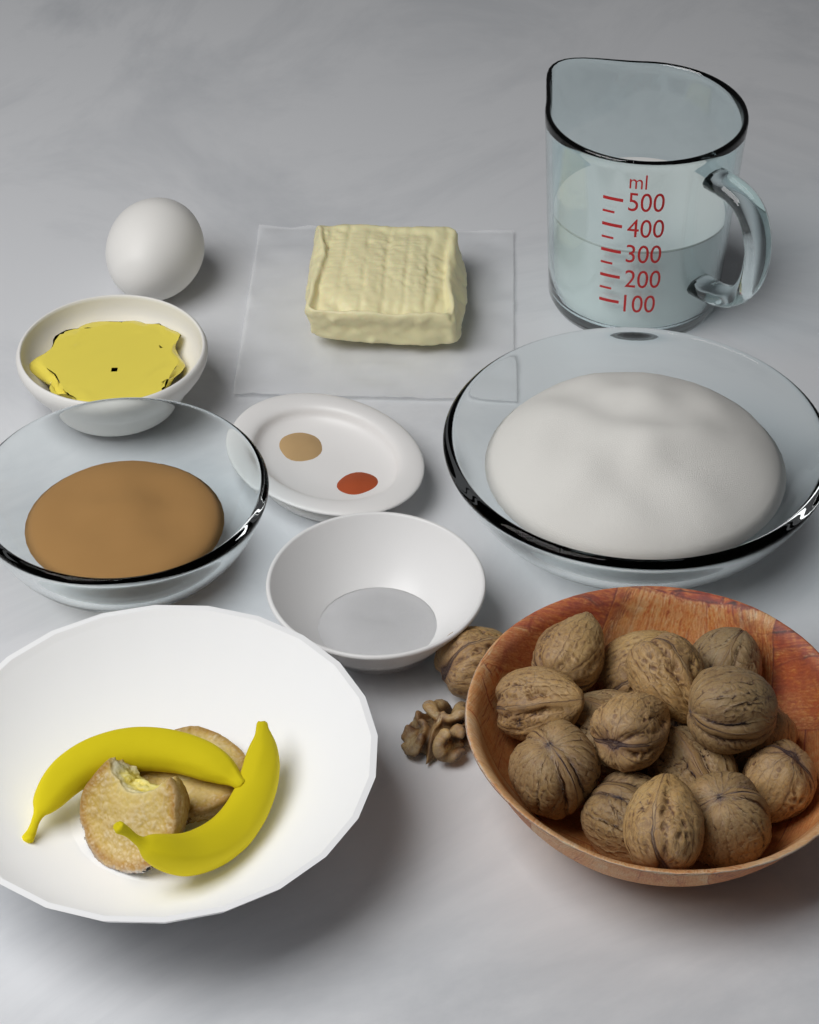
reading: 300 ml
